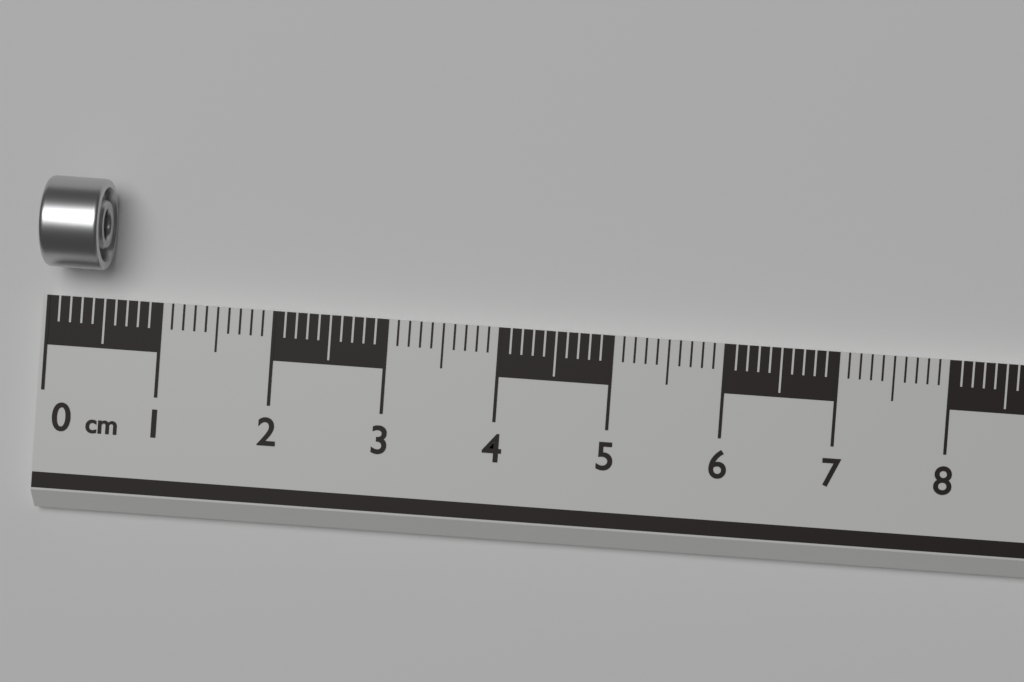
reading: 0.5 cm
